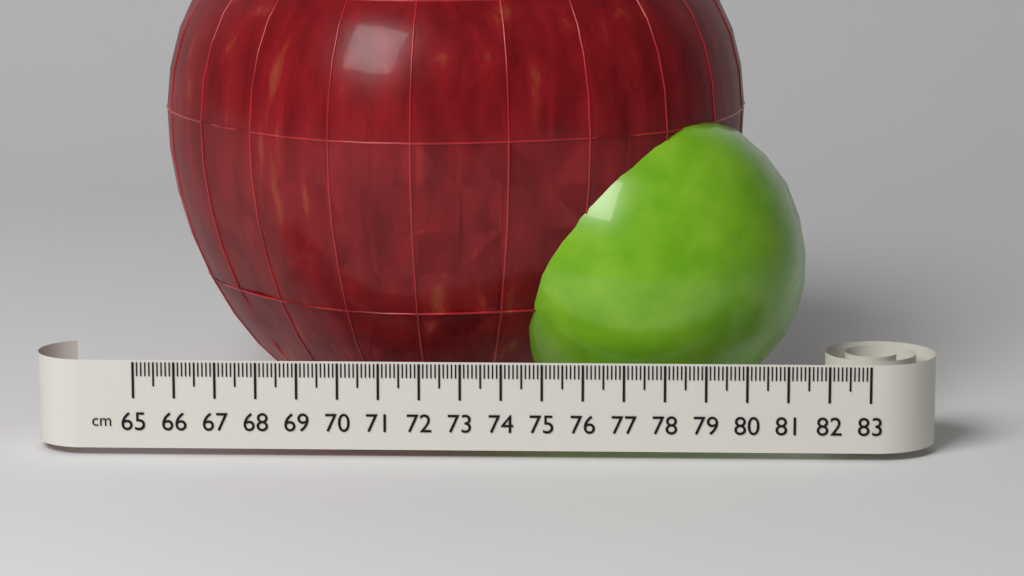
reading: 80.1 cm
